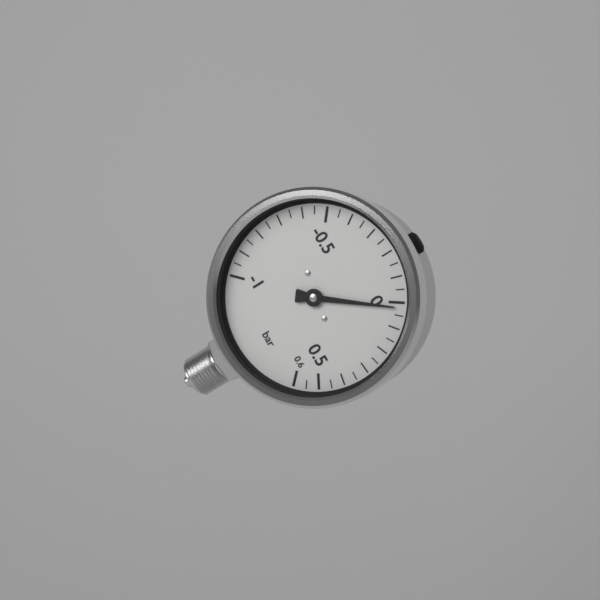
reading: 0.02 bar
